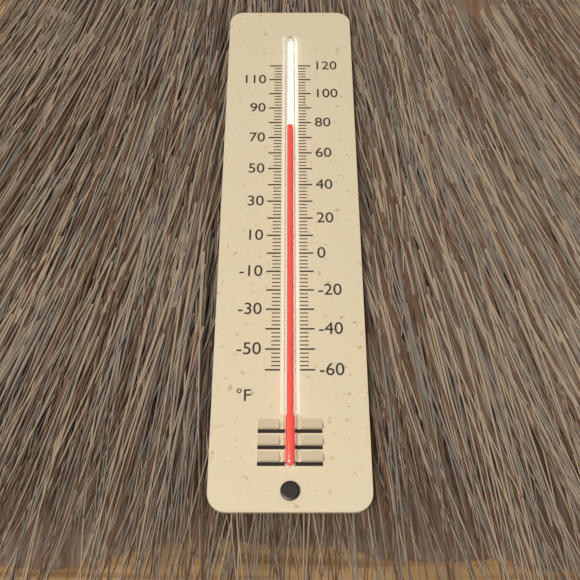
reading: 75 °F
